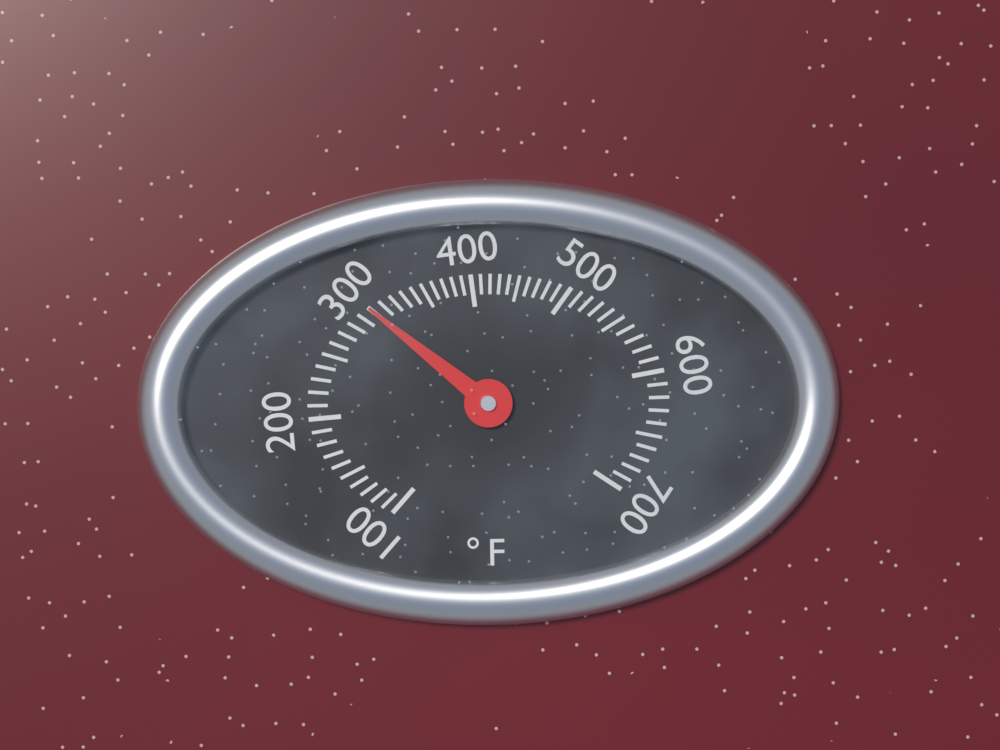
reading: 300 °F
